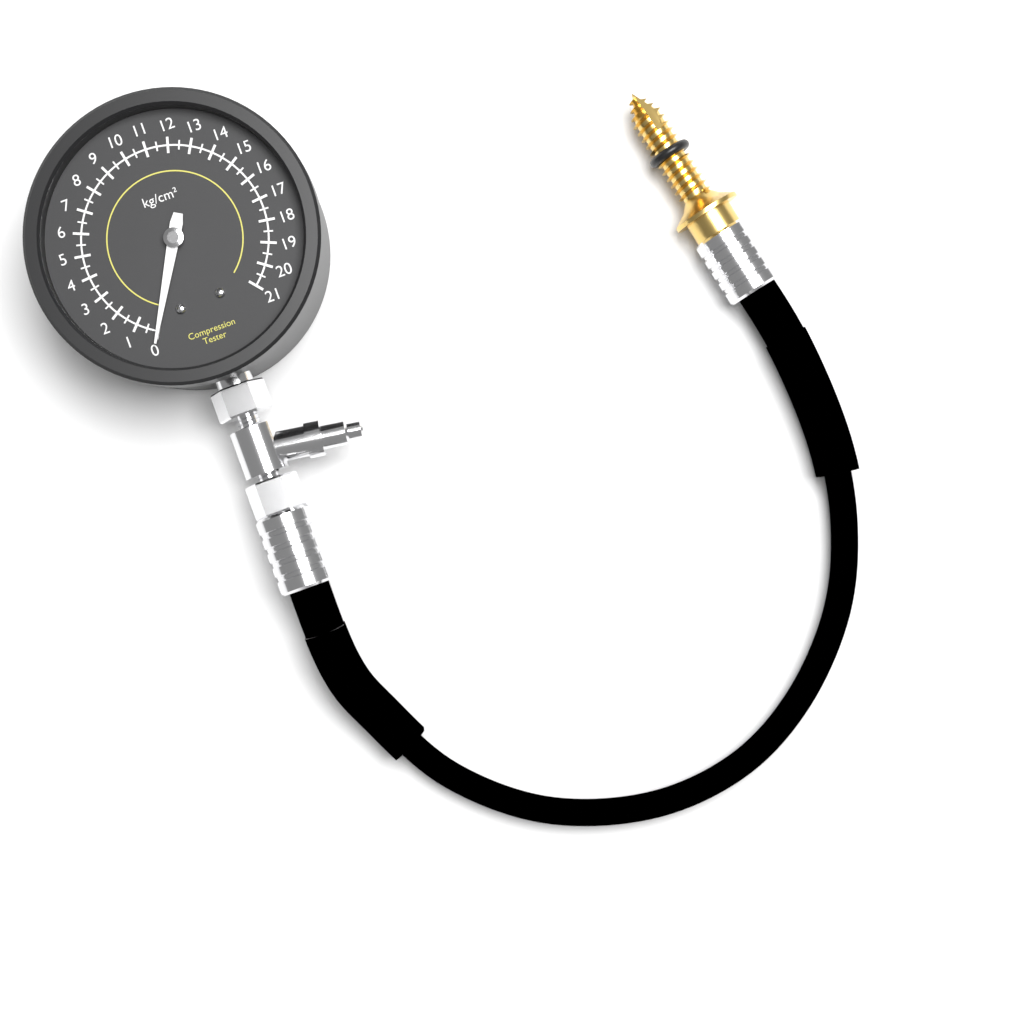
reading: 0.0 kg/cm²
